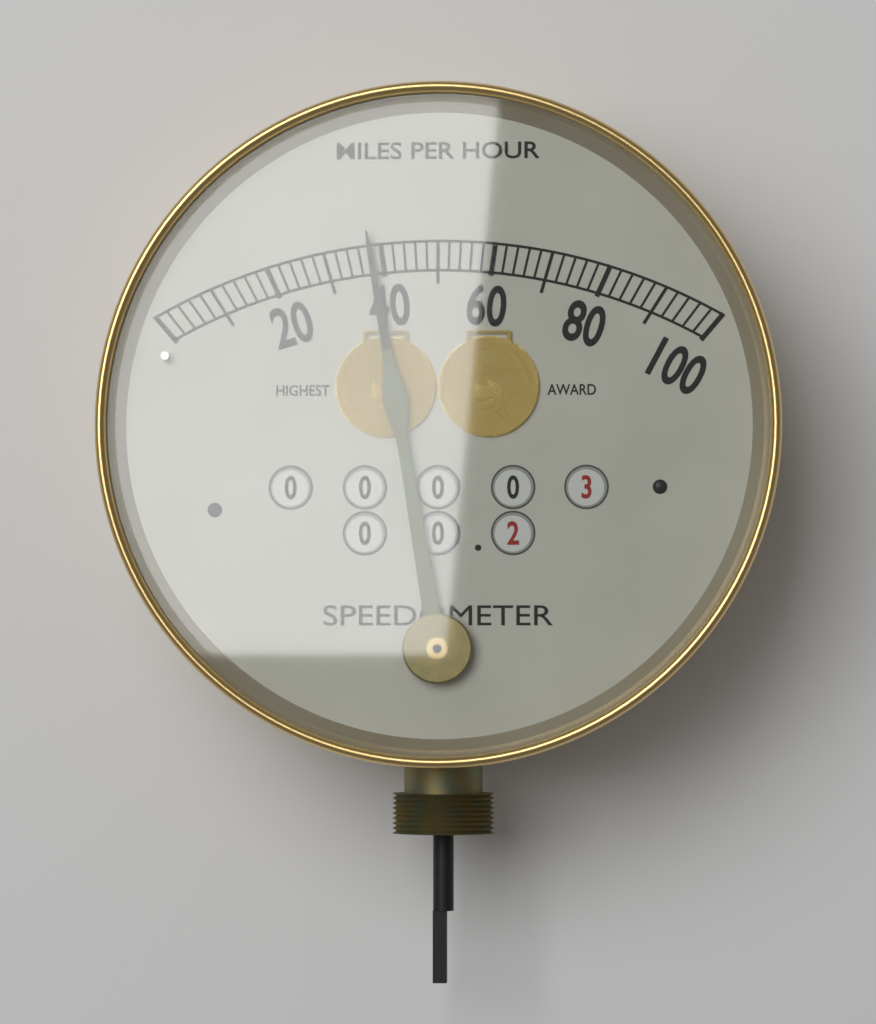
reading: 38 mph
